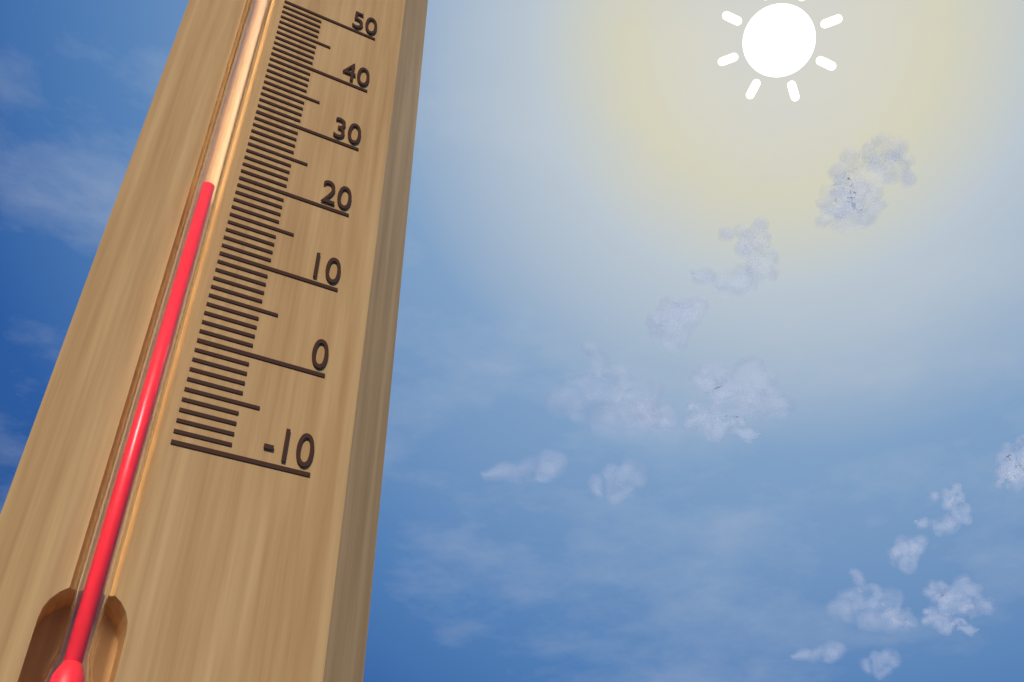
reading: 17 (no unit)
